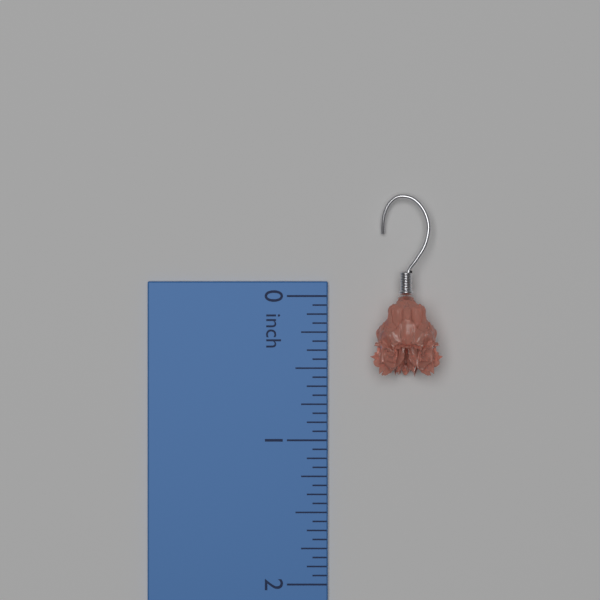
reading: 0.5600 inch
